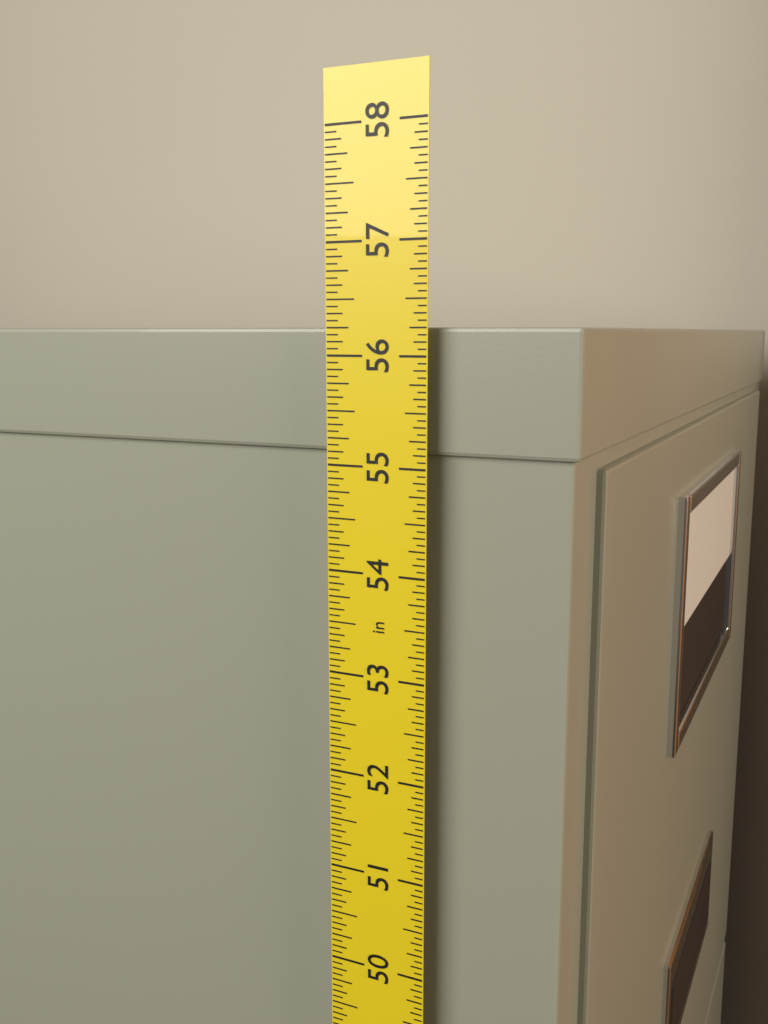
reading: 56.2500 in
